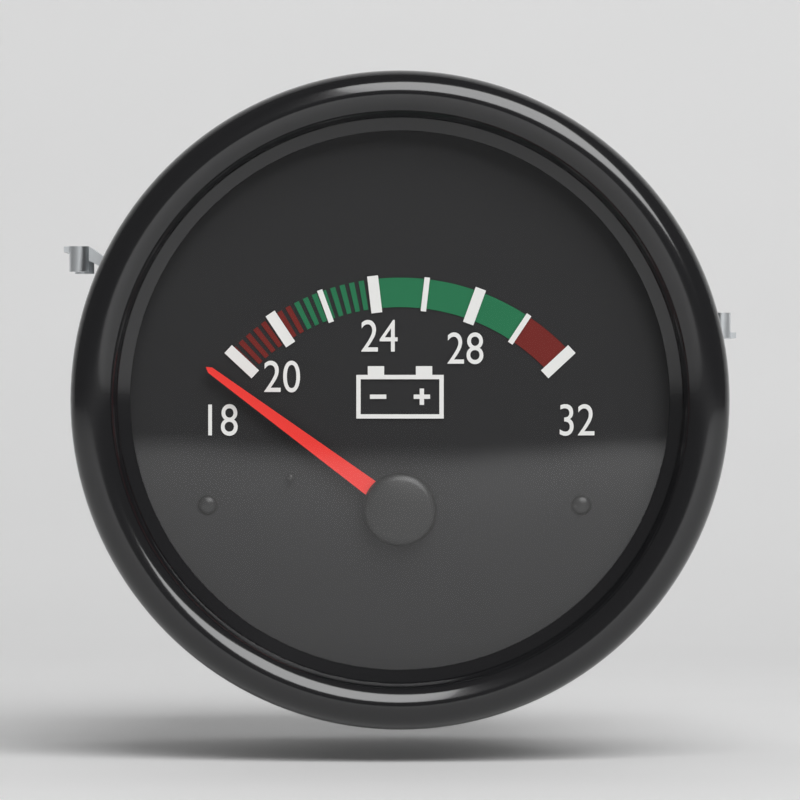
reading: 17 (no unit)
